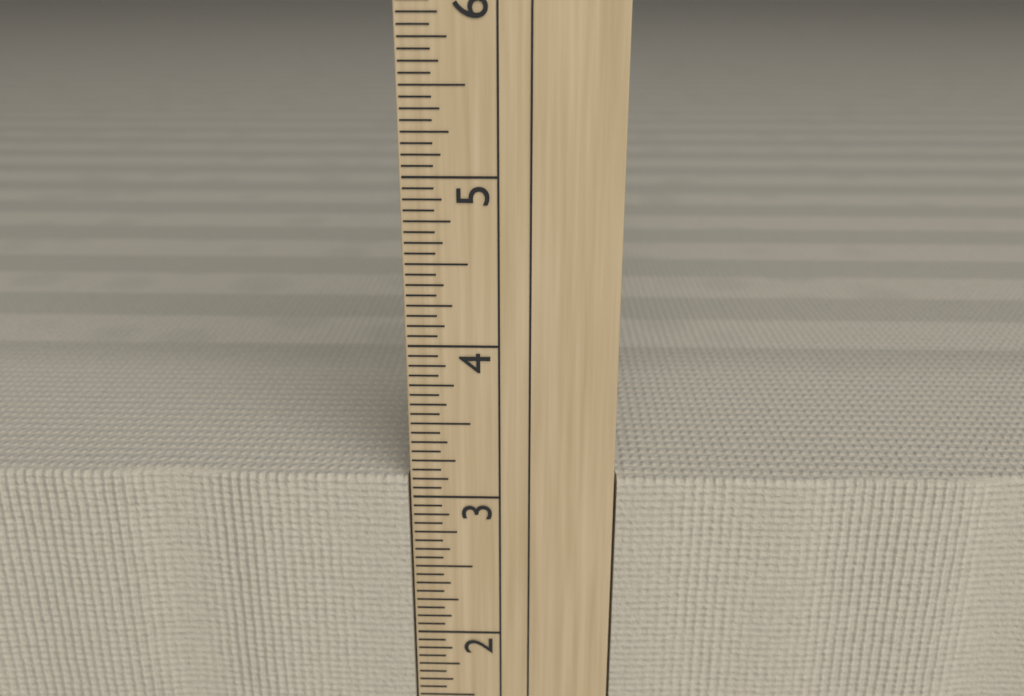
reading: 3.1250 in
